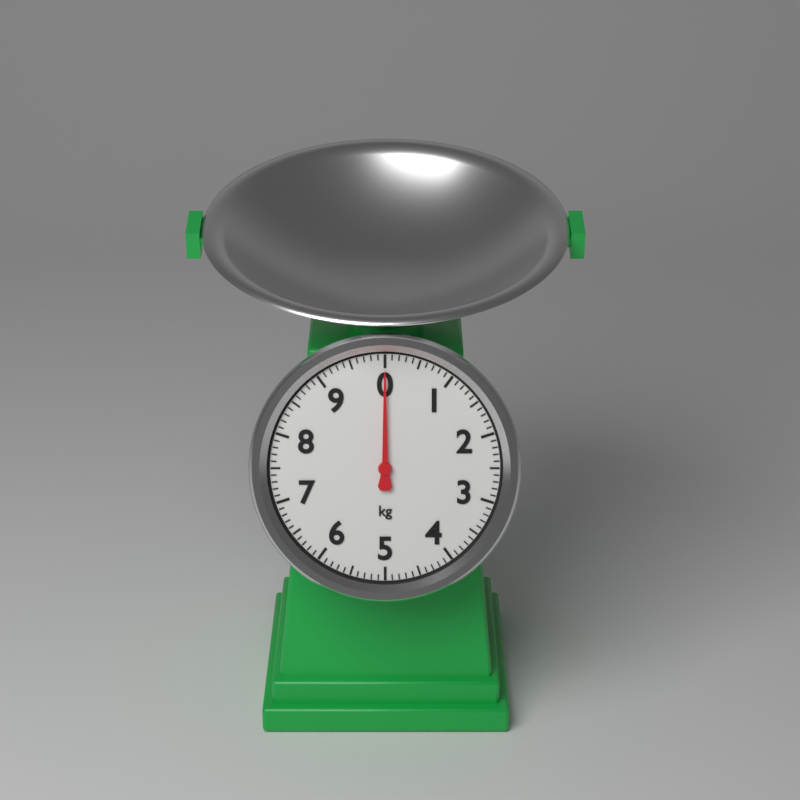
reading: 0.0 kg
